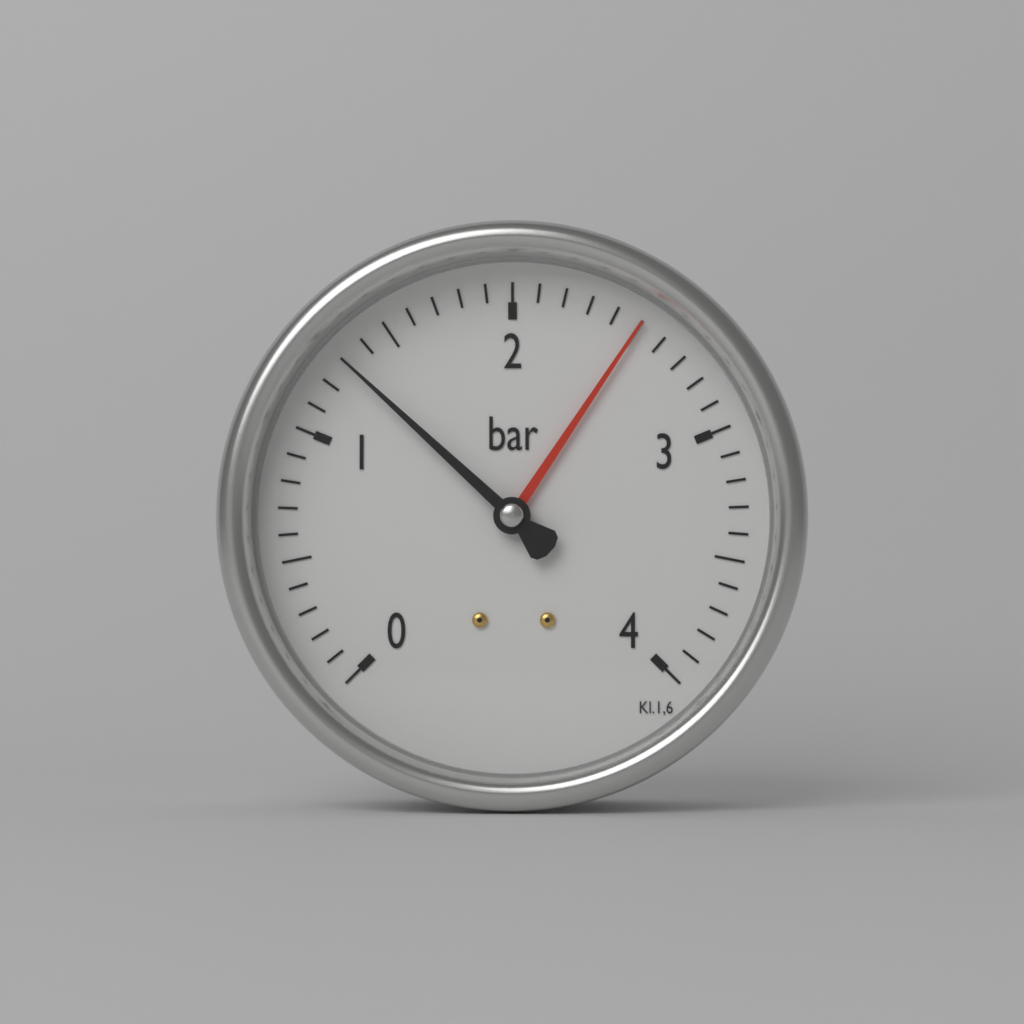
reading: 1.3 bar
